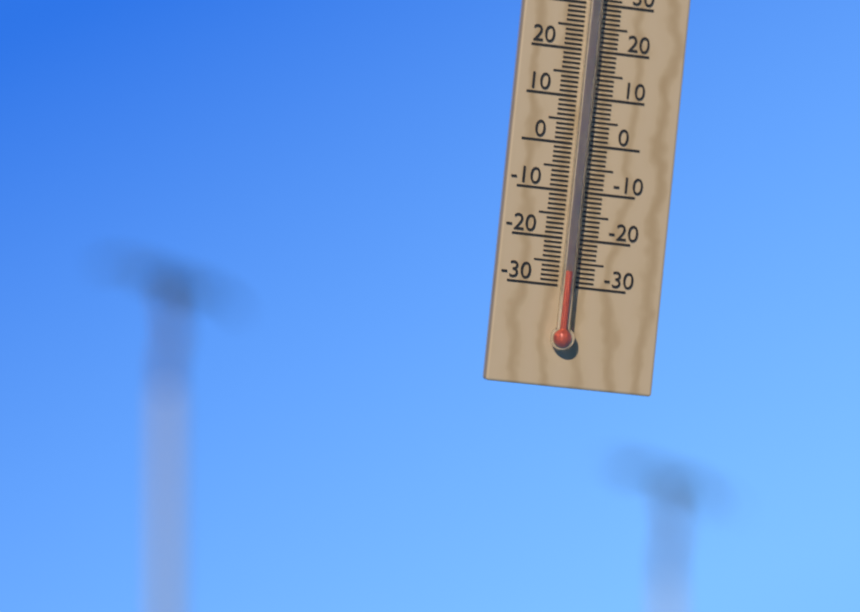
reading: -27 °C
